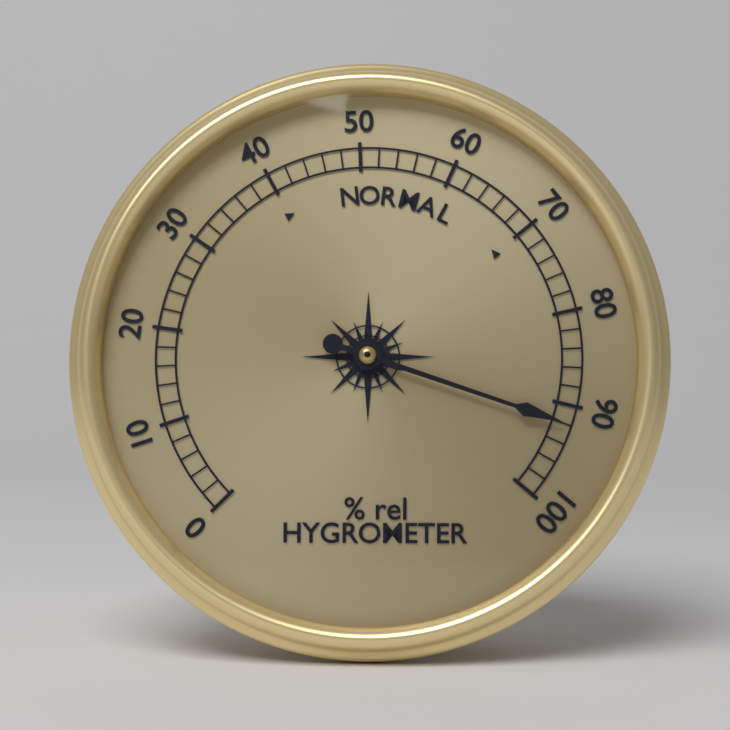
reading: 92 % rel
